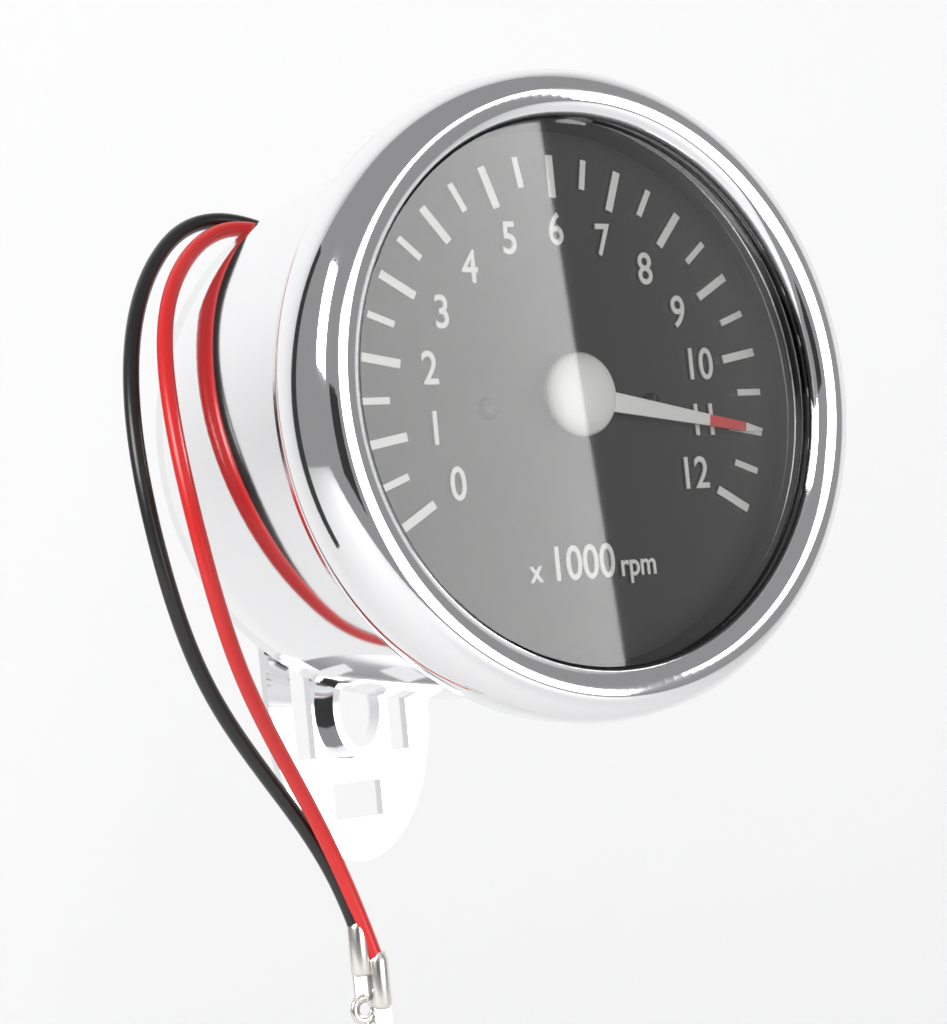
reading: 11.0 x1000 rpm
